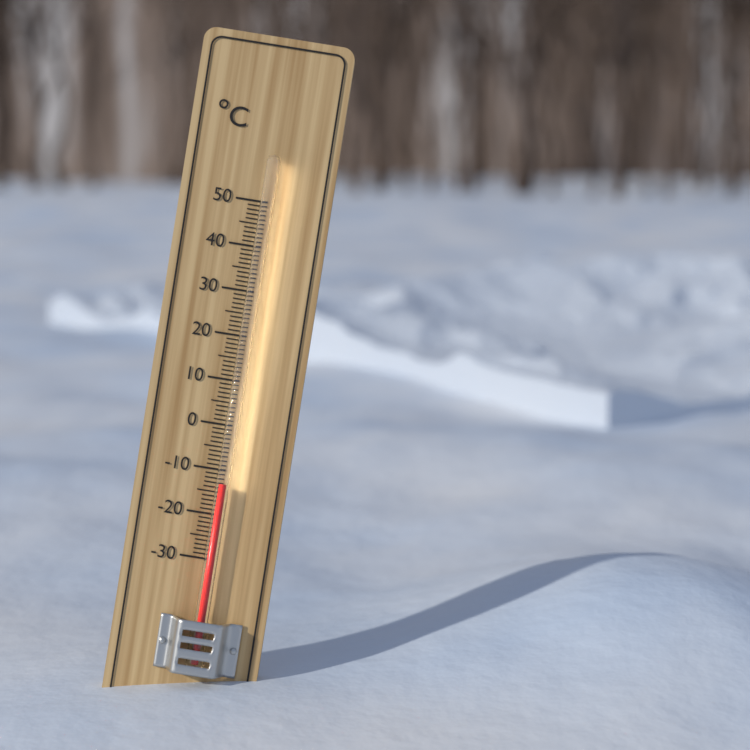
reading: -13 °C
